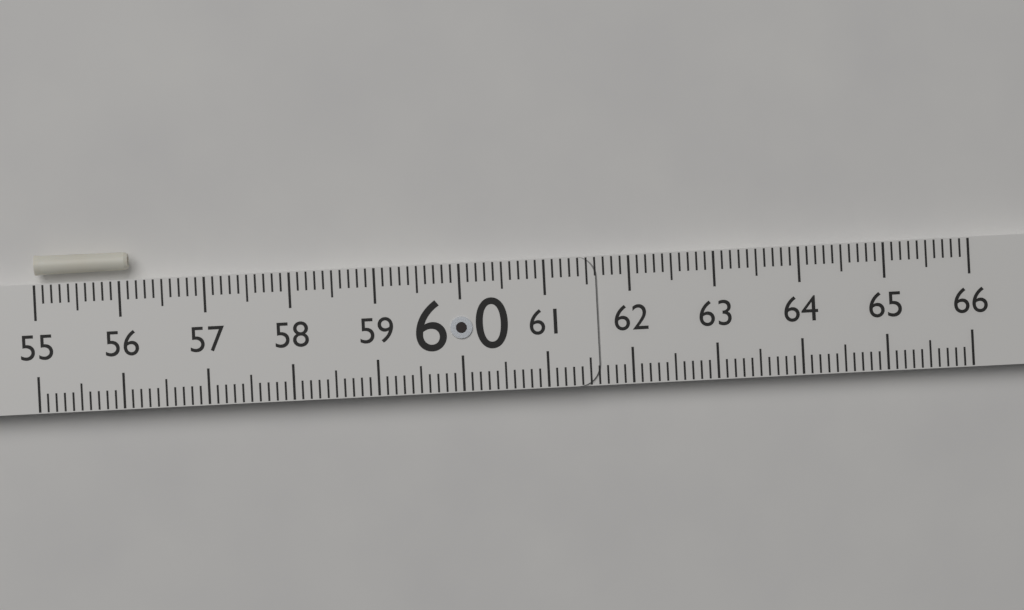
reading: 56.1 (no unit)
